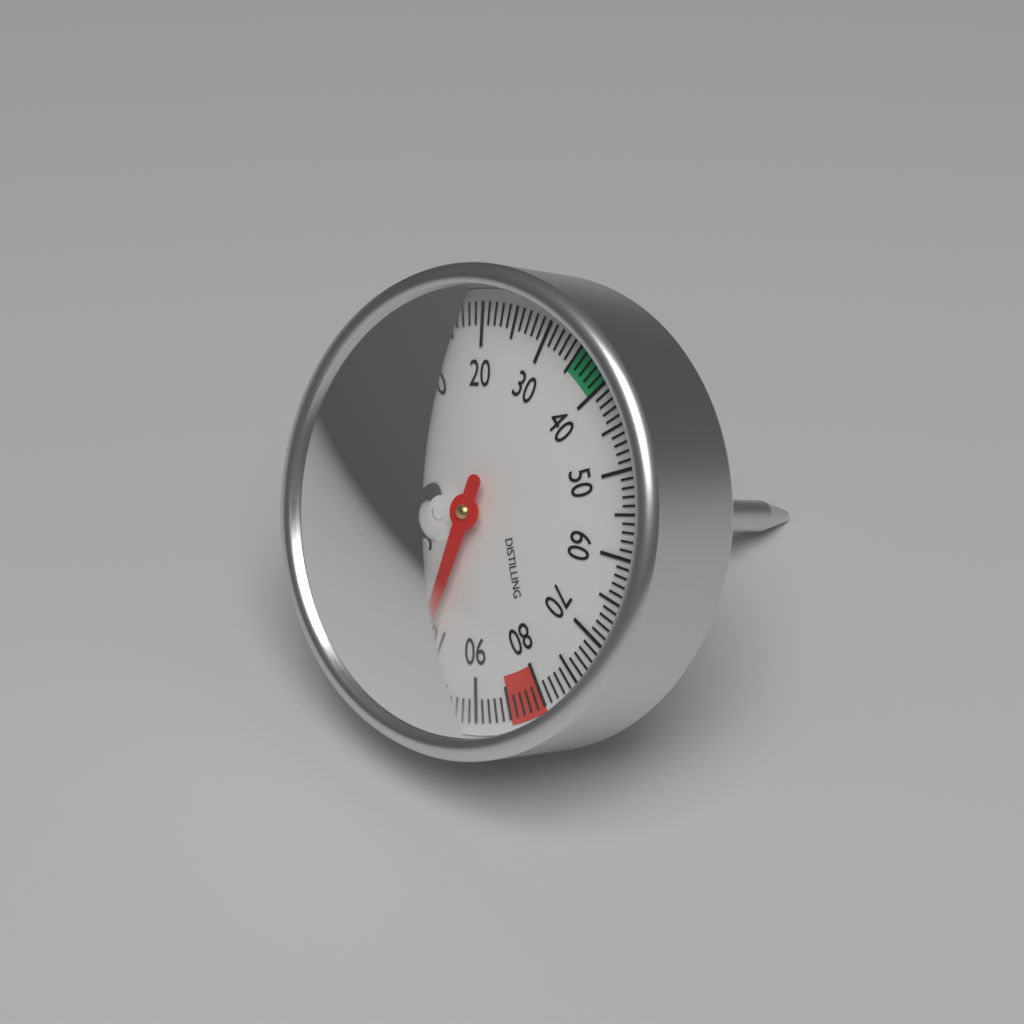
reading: 100 °C
